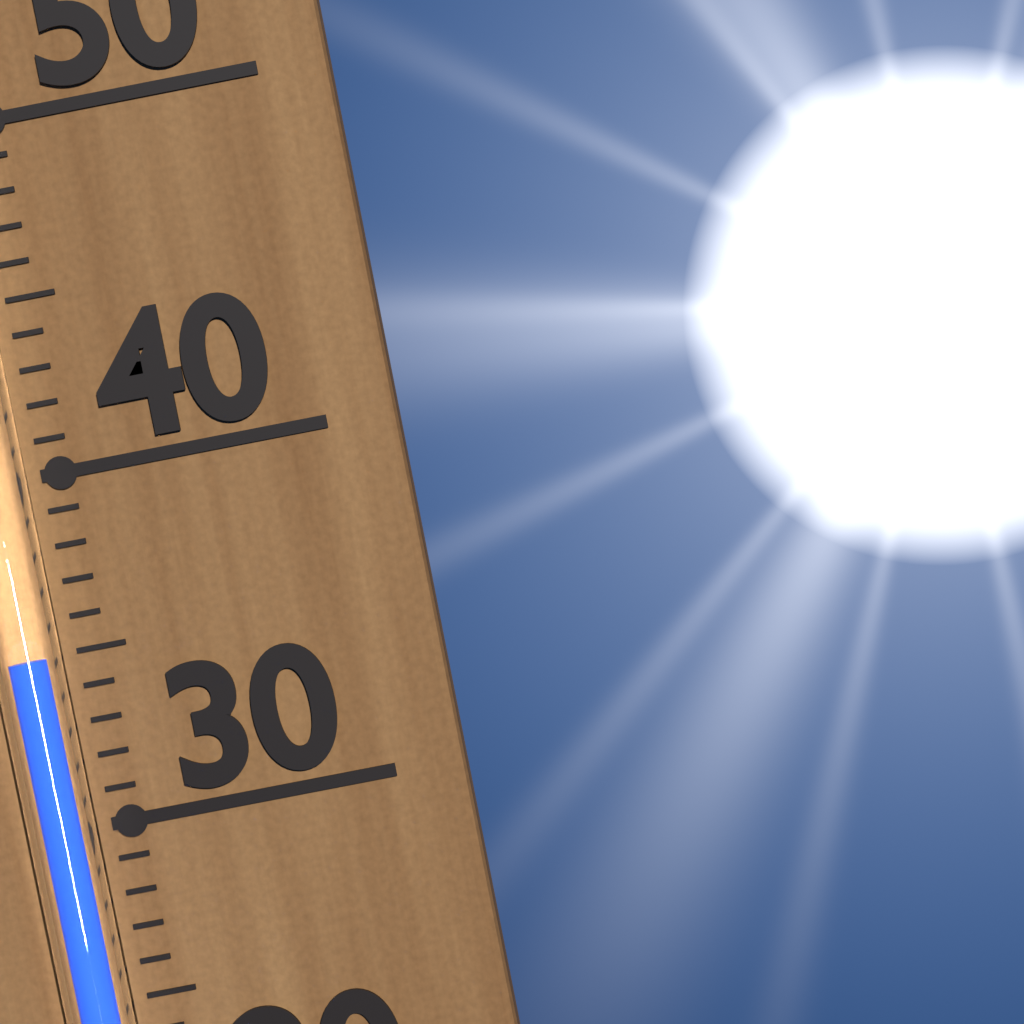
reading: 35 (no unit)
